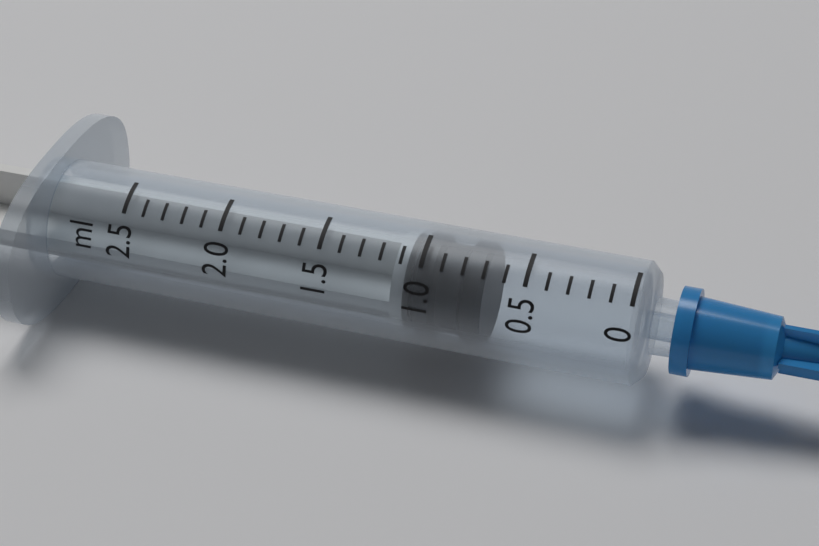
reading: 0.7 ml
